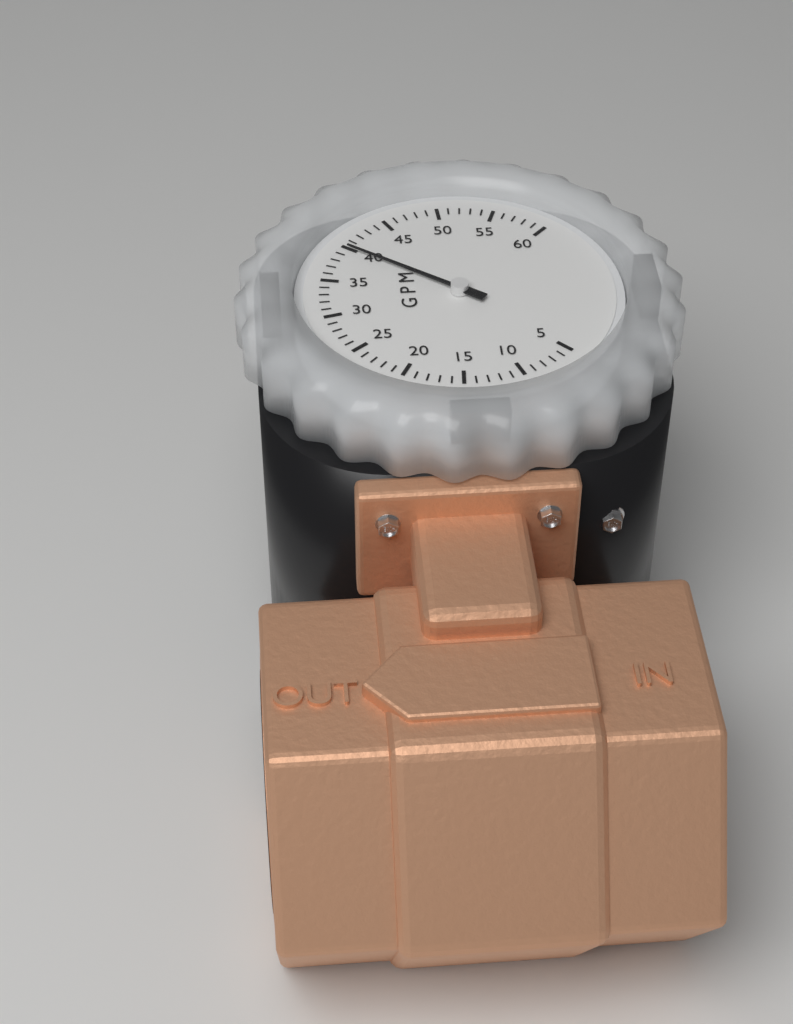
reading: 40 GPM
